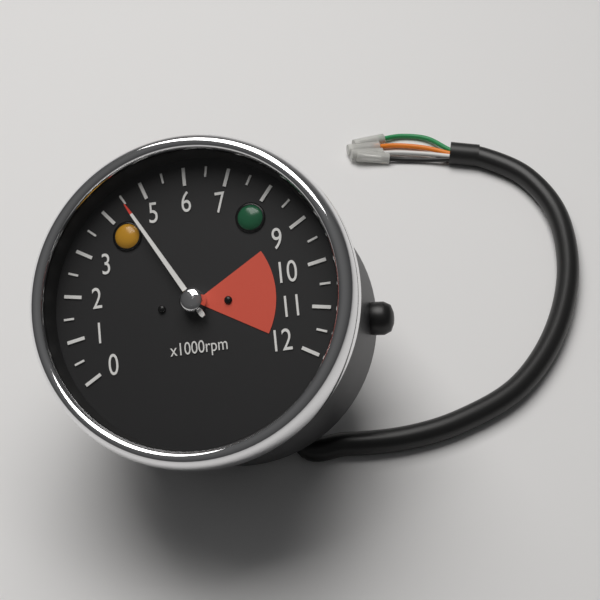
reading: 4.5 x1000rpm
